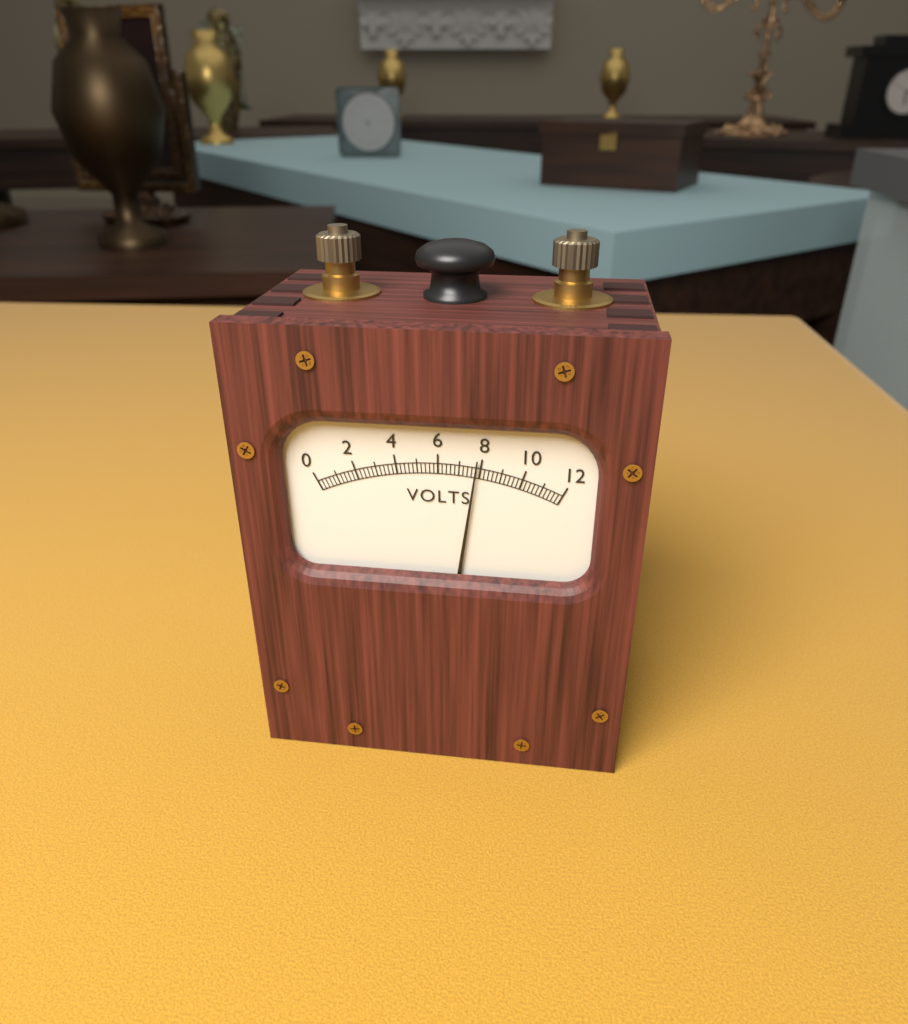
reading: 7.8 V
